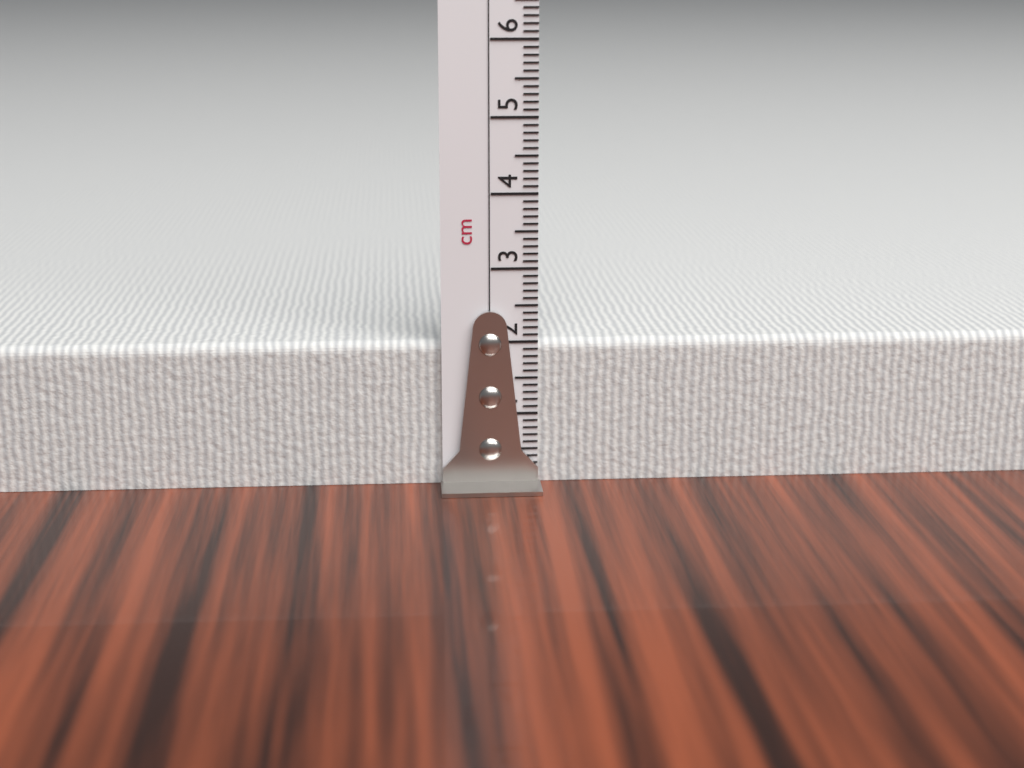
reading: 2.0 cm
